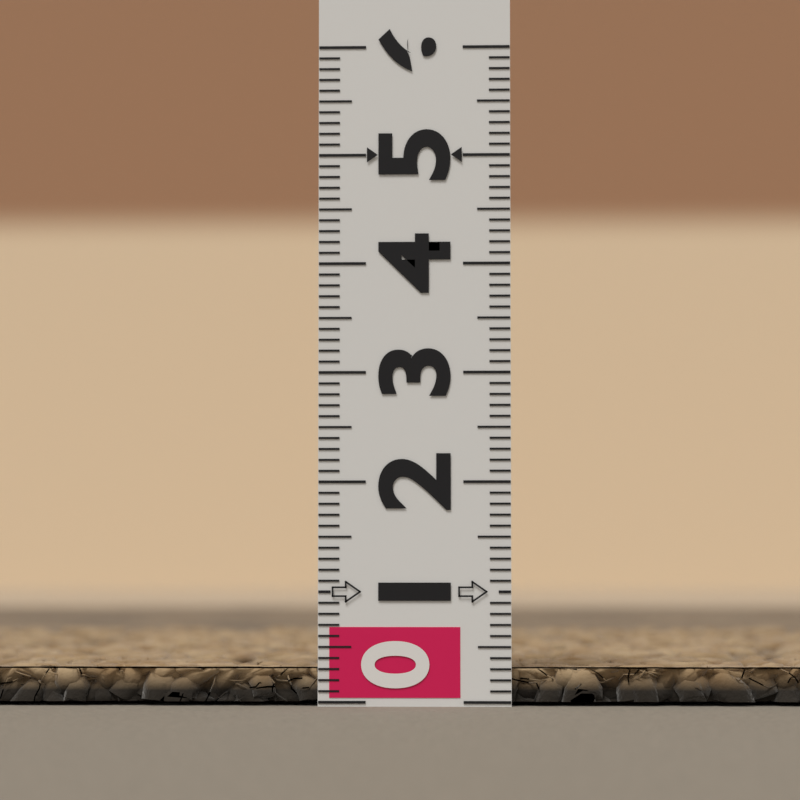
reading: 0.3 (no unit)
